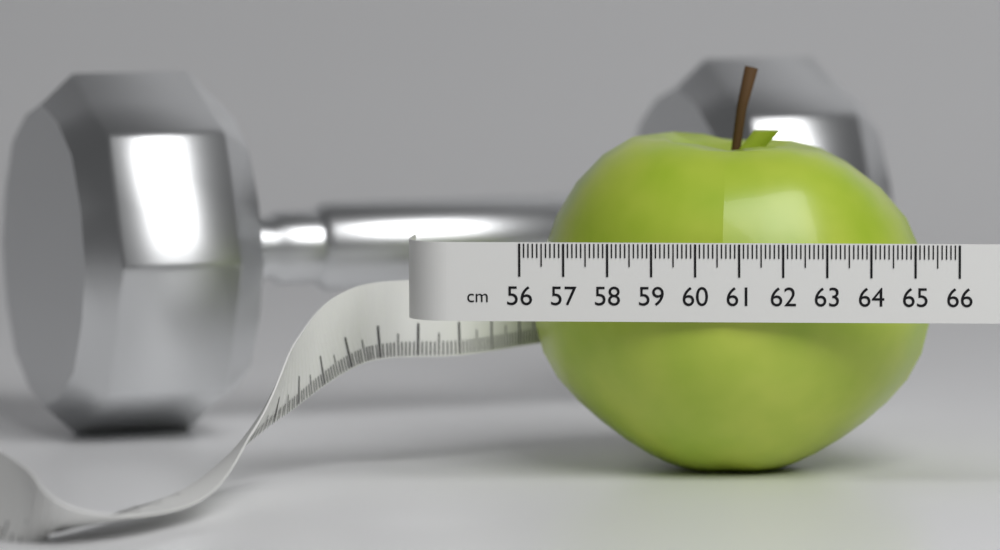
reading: 65.2 cm
